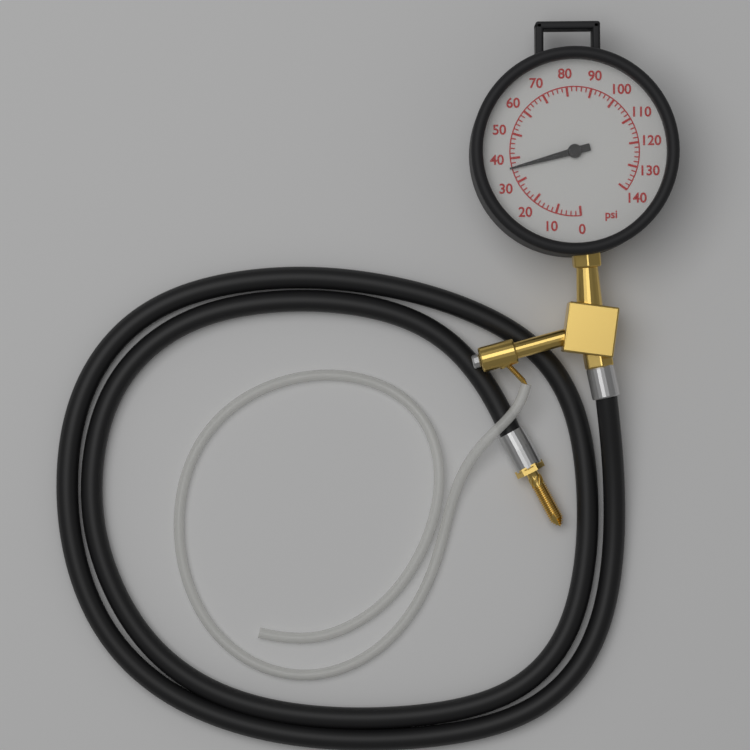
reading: 36 psi
